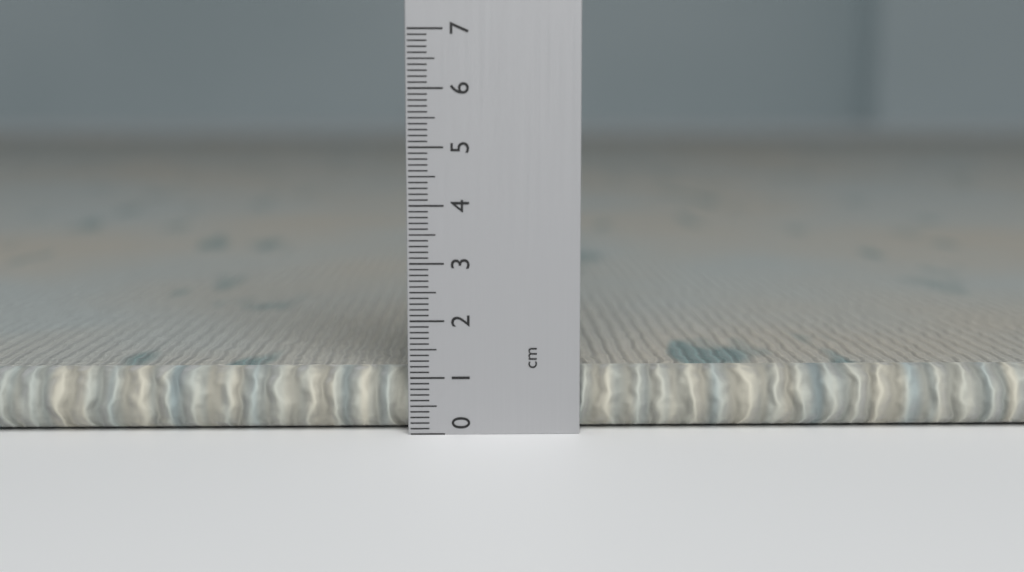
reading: 1.1 cm
